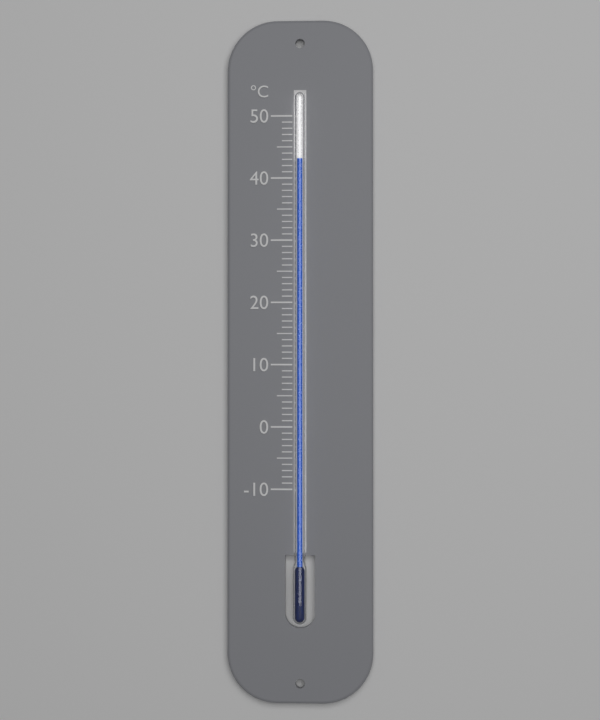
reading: 43 °C
